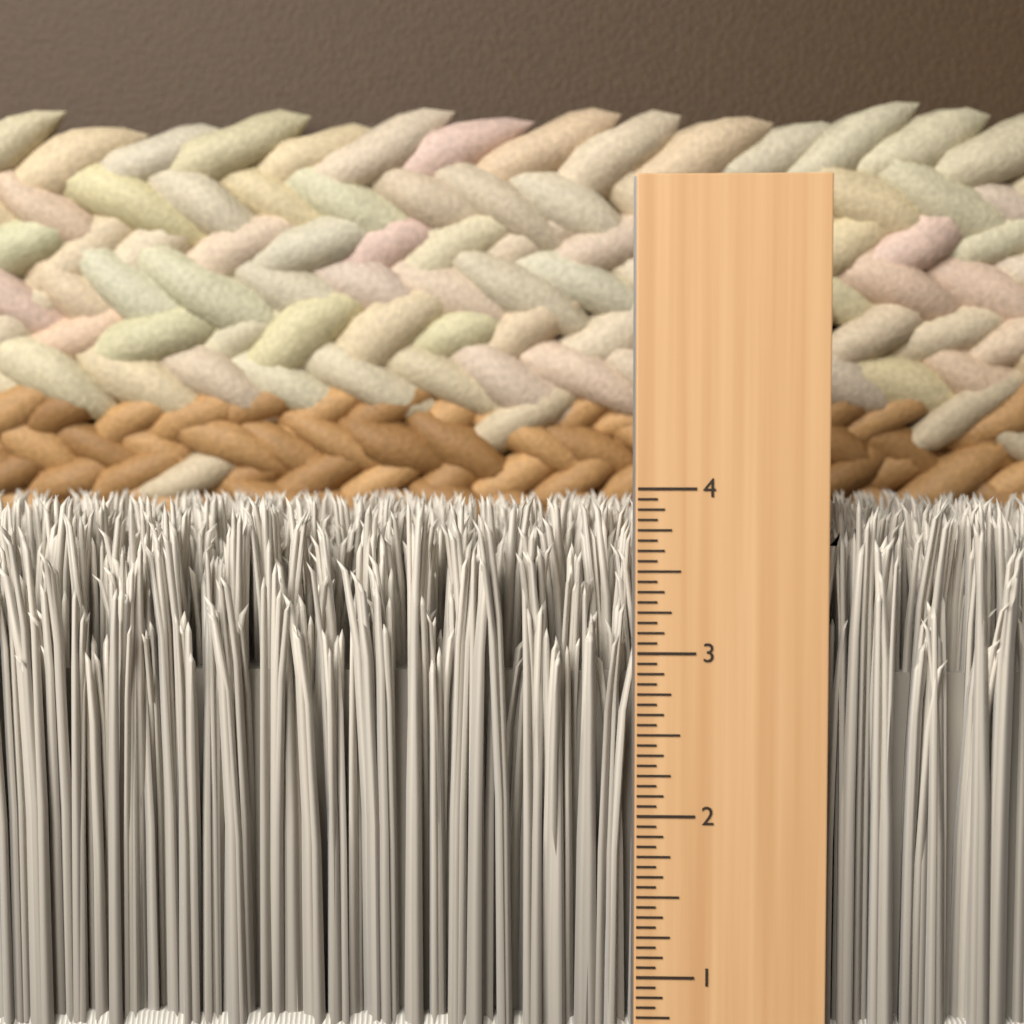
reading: 3.9375 in
